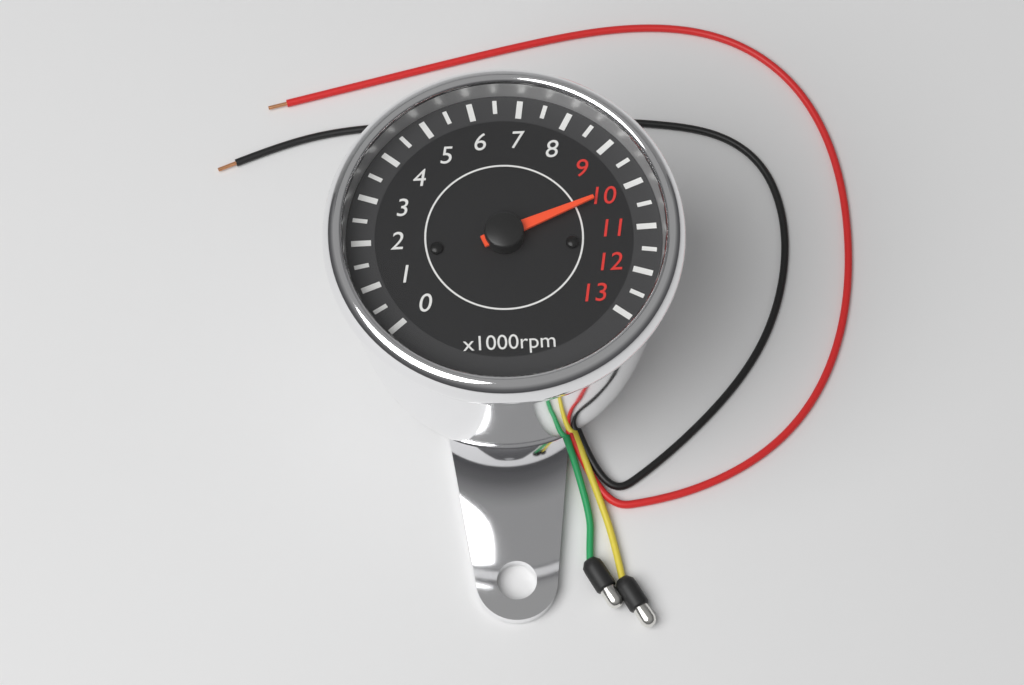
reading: 10000 rpm
